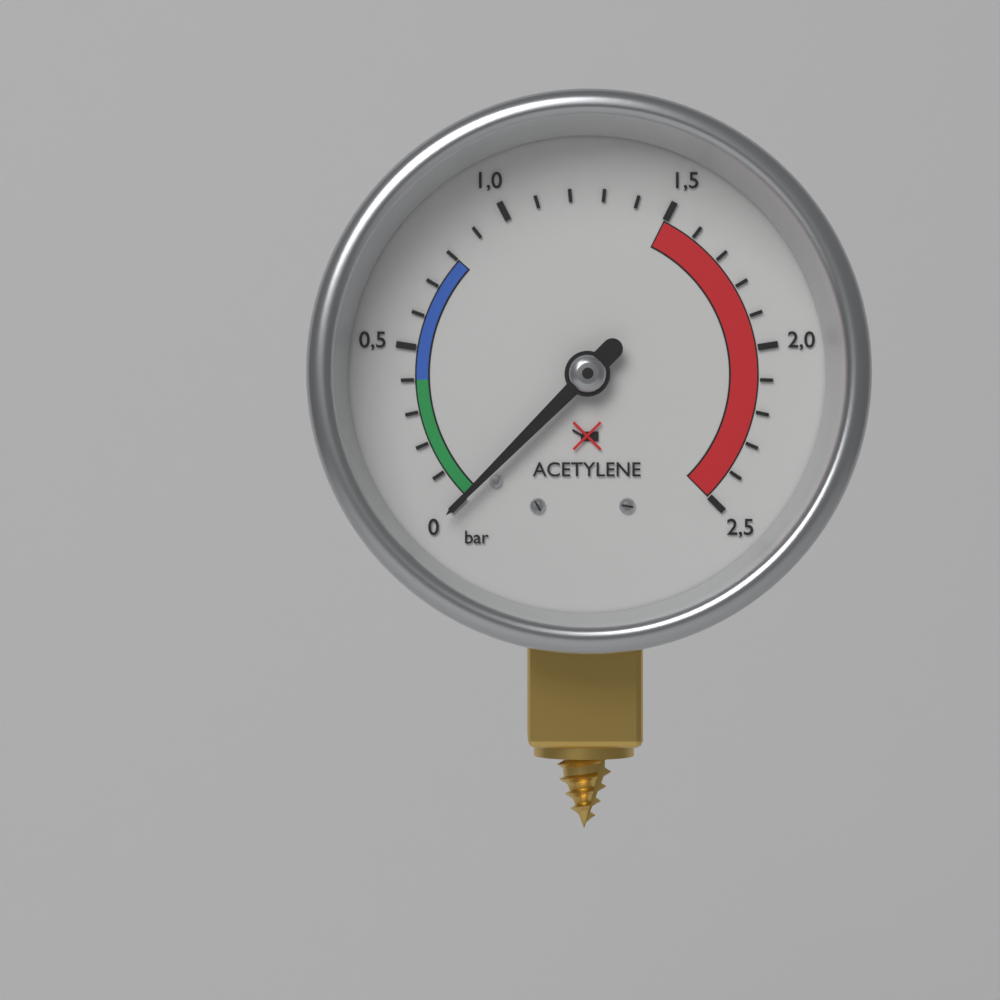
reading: 0.0 bar
